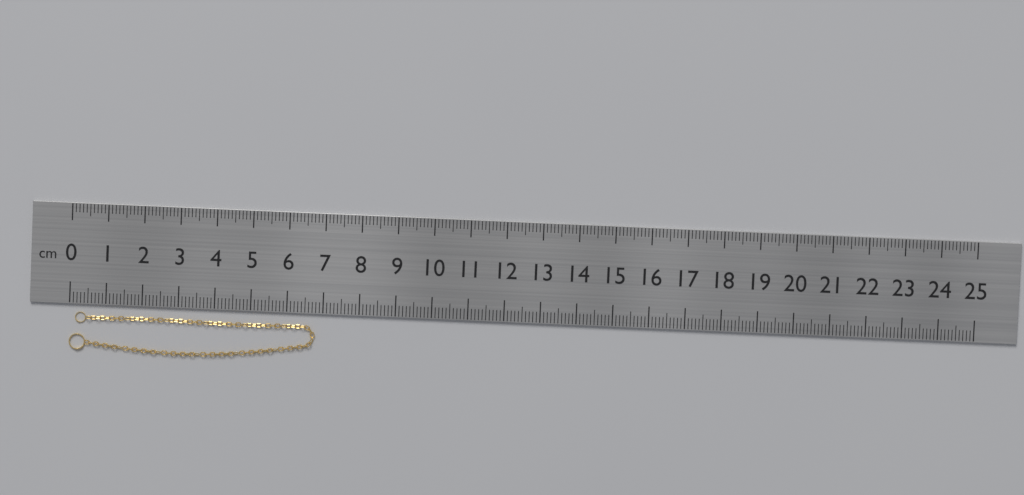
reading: 6.8 cm
